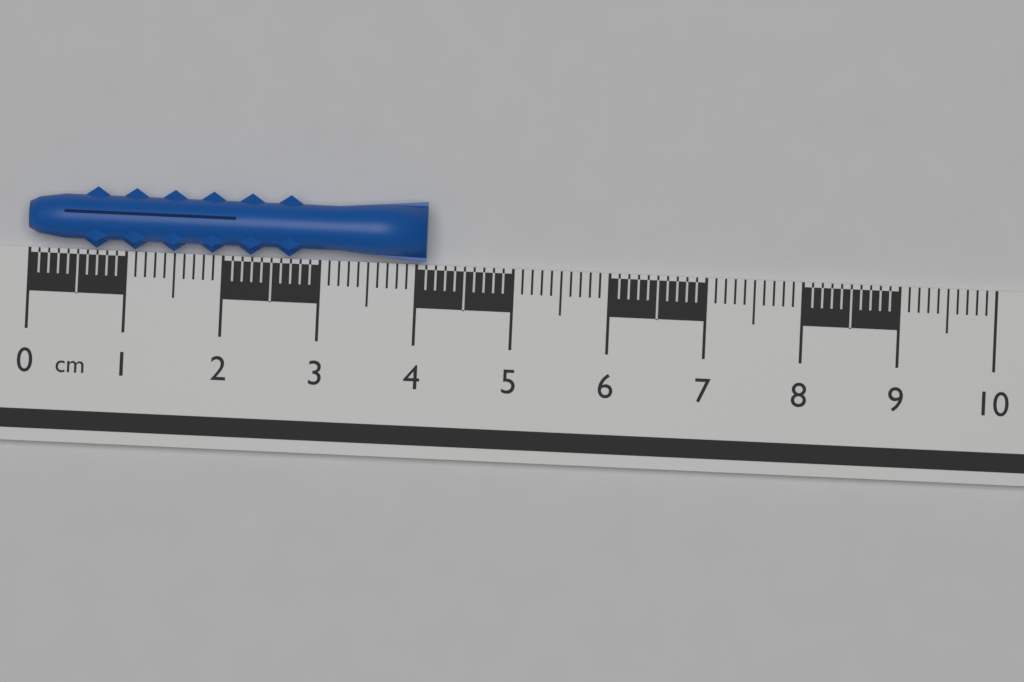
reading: 4.1 cm
